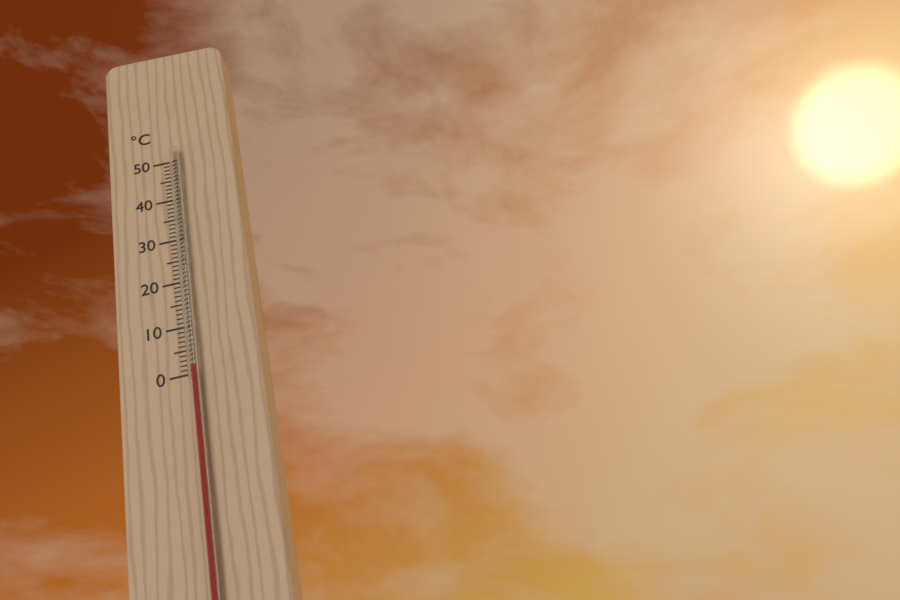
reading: 1 °C
